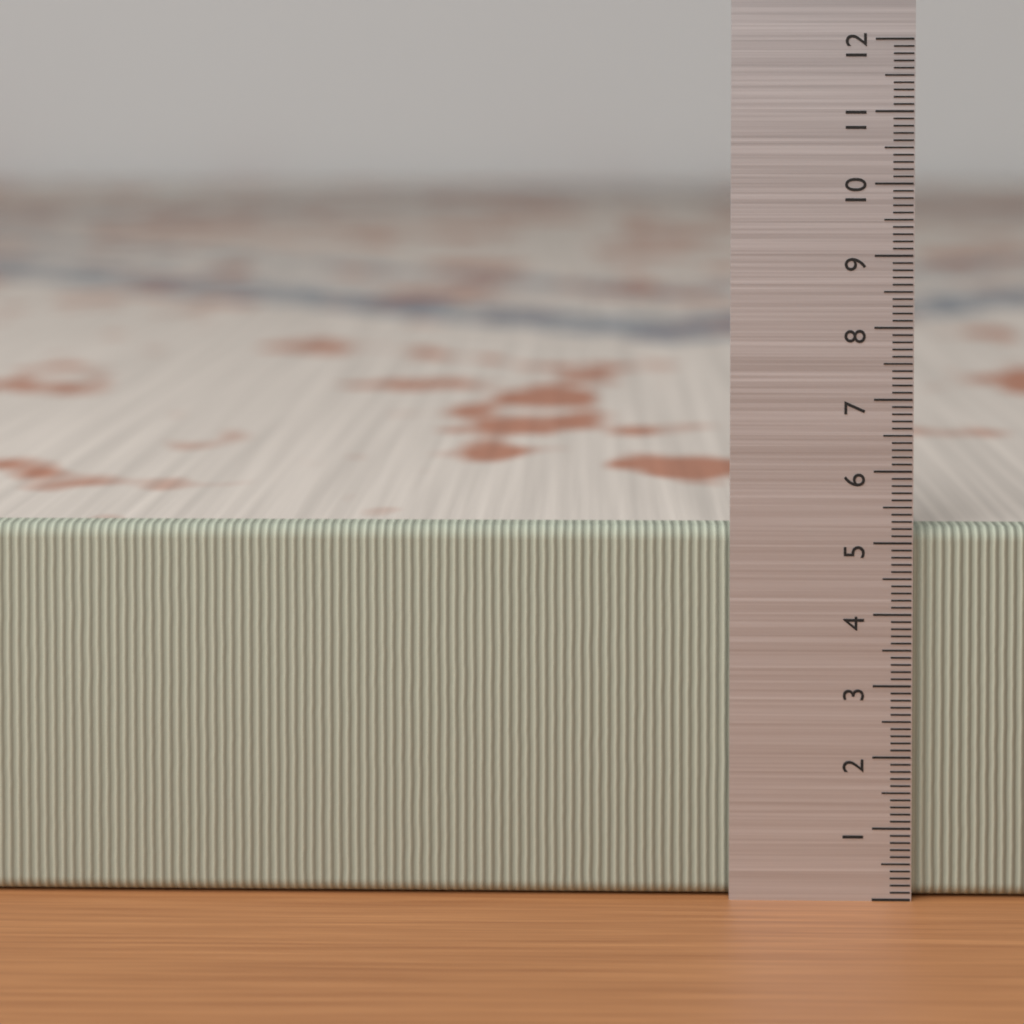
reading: 5.2 (no unit)
